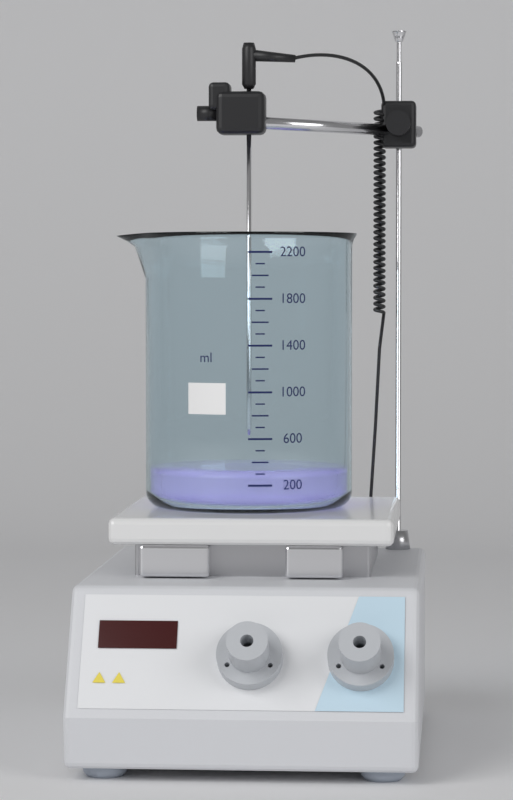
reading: 300 ml
